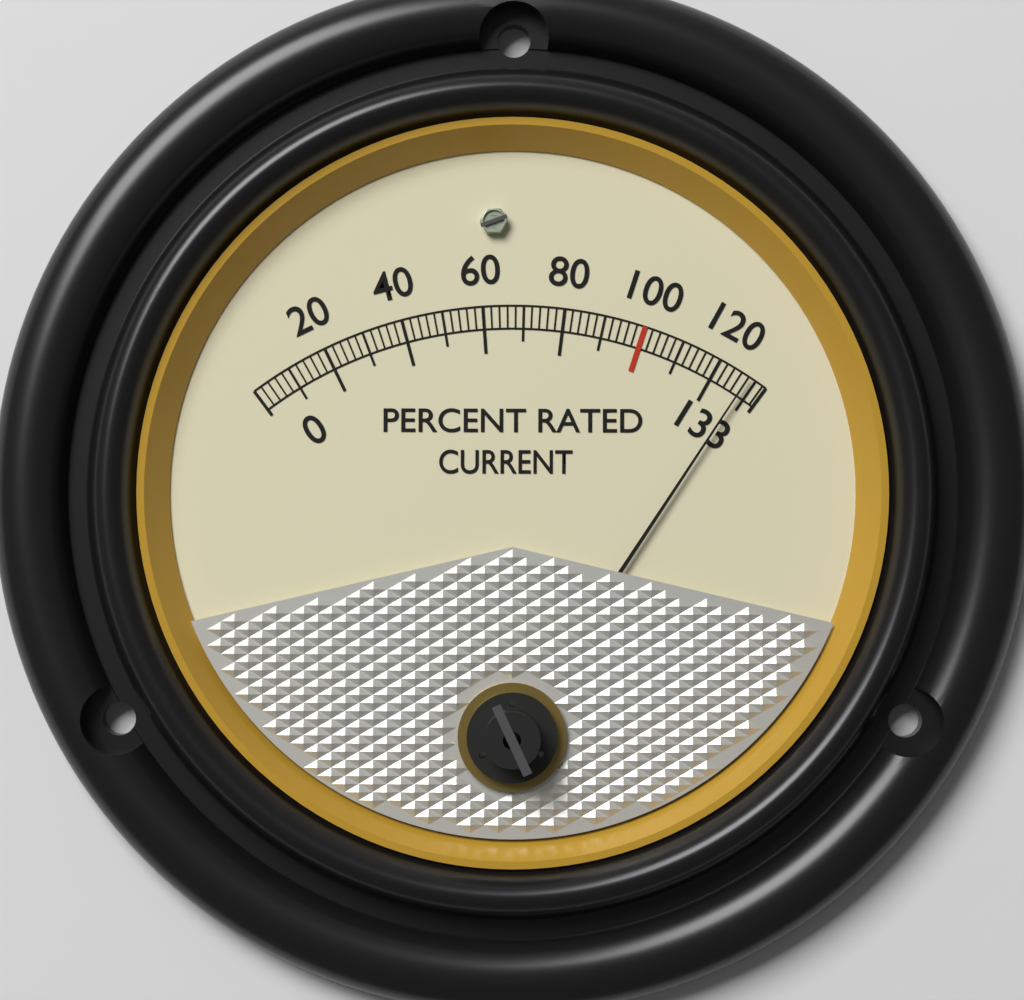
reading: 128 %
